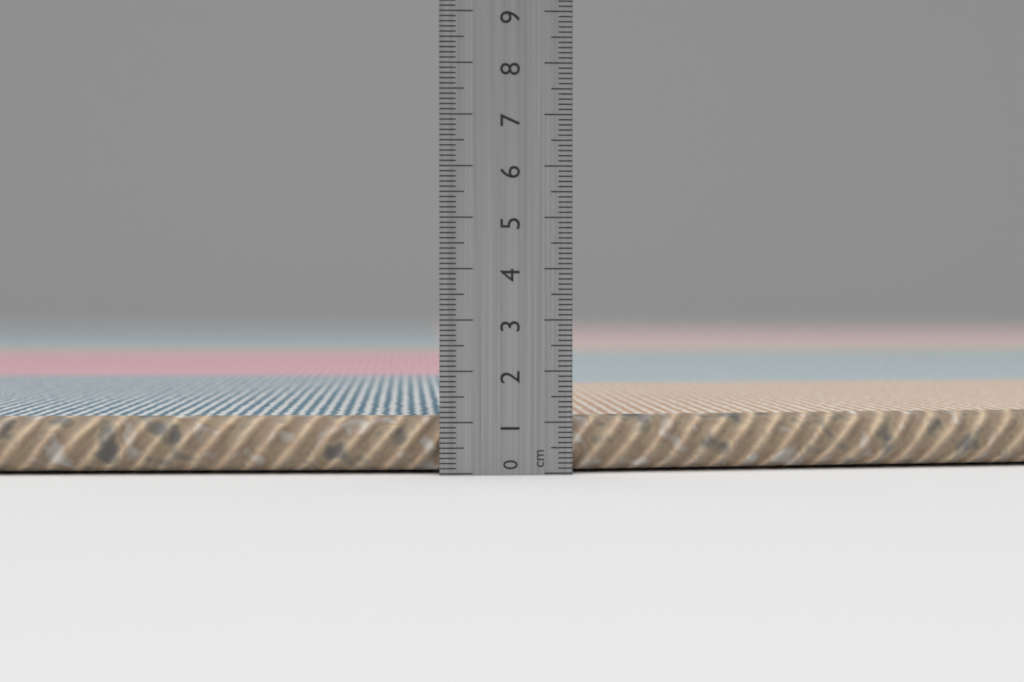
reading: 1.1 cm
